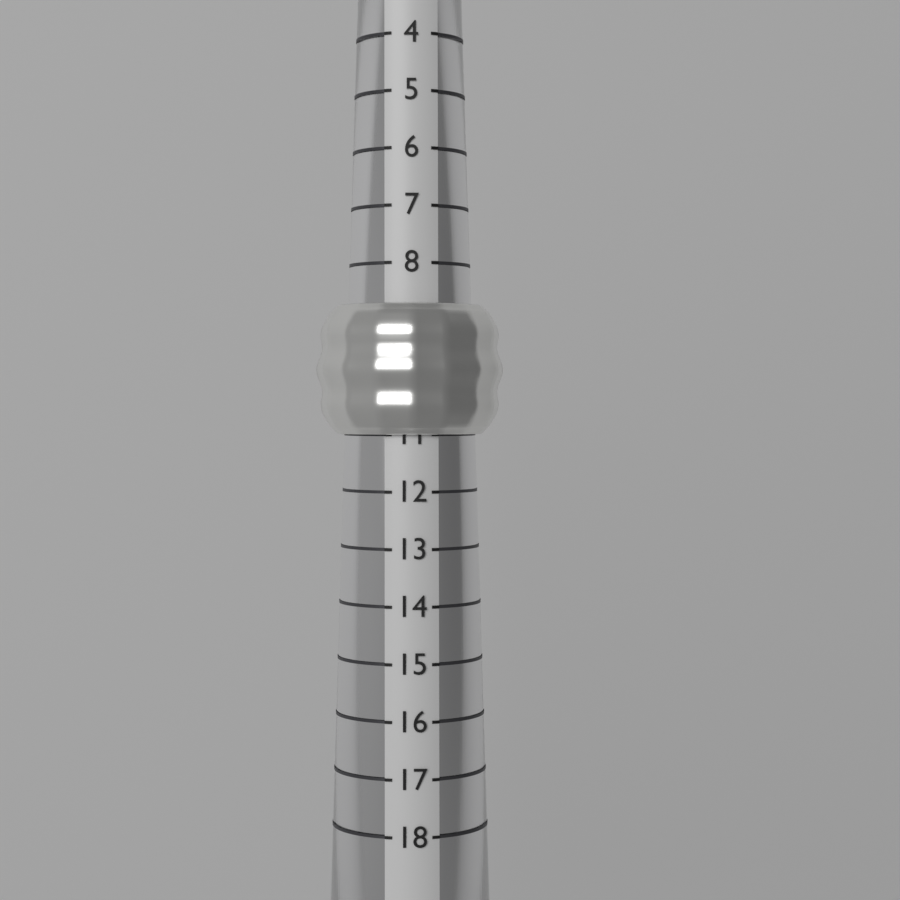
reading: 11 (no unit)
